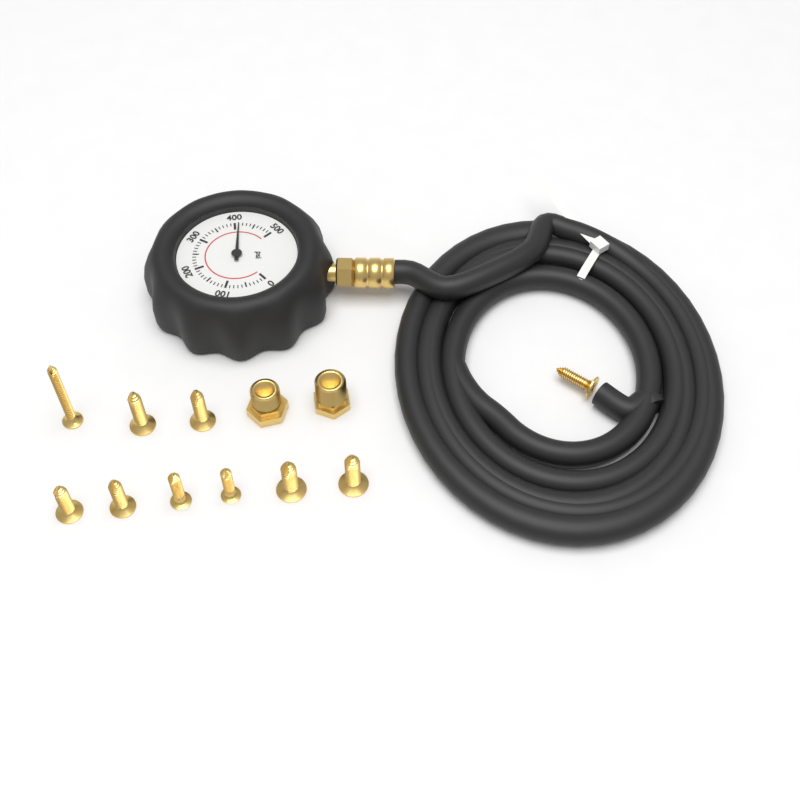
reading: 410 psi
